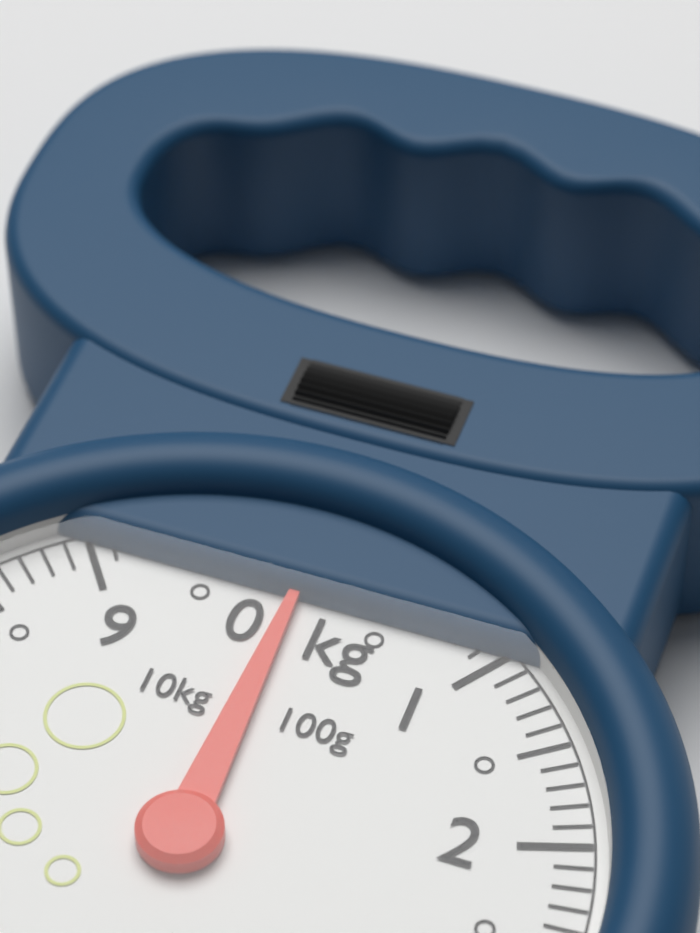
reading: 0.0 kg
